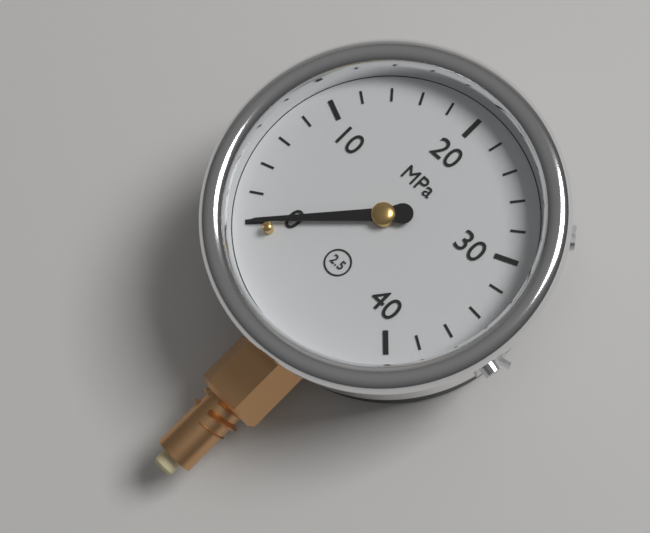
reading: 0 MPa
